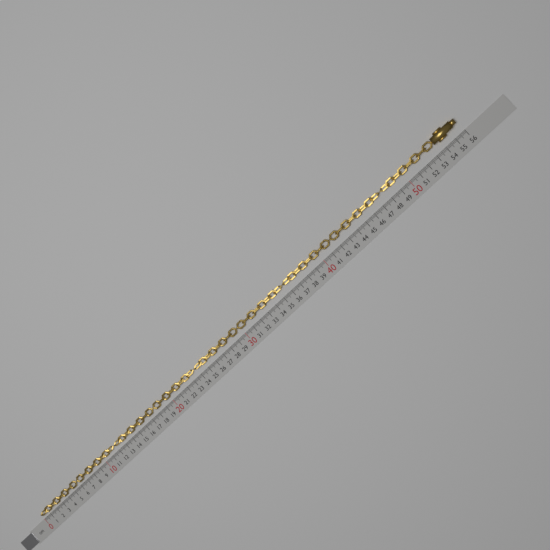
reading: 55.9 cm
